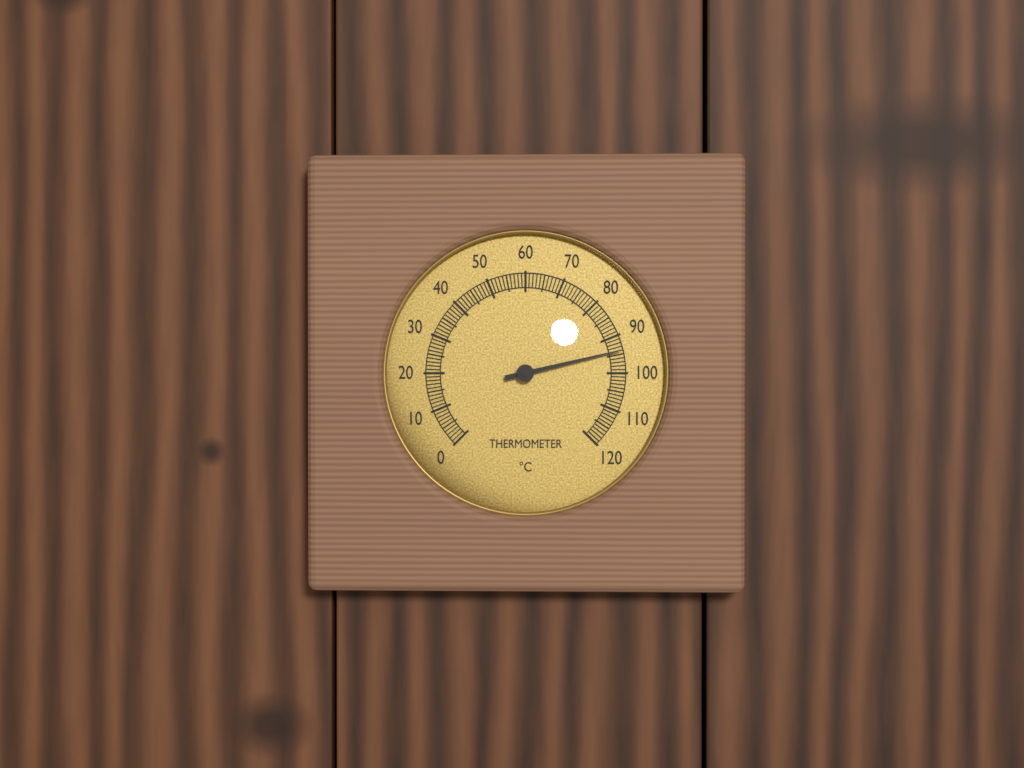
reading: 94 °C
